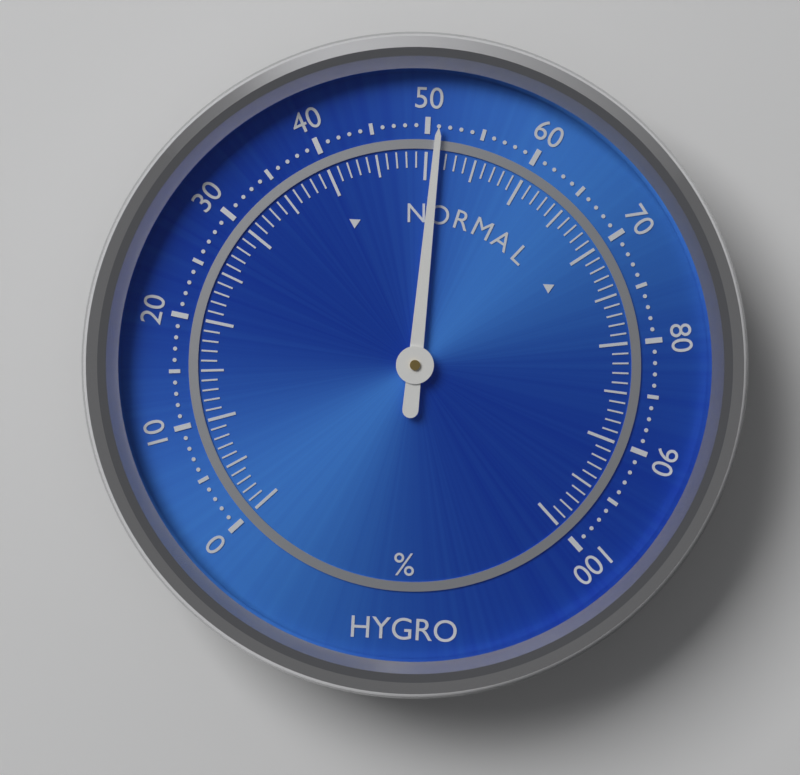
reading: 51 %
